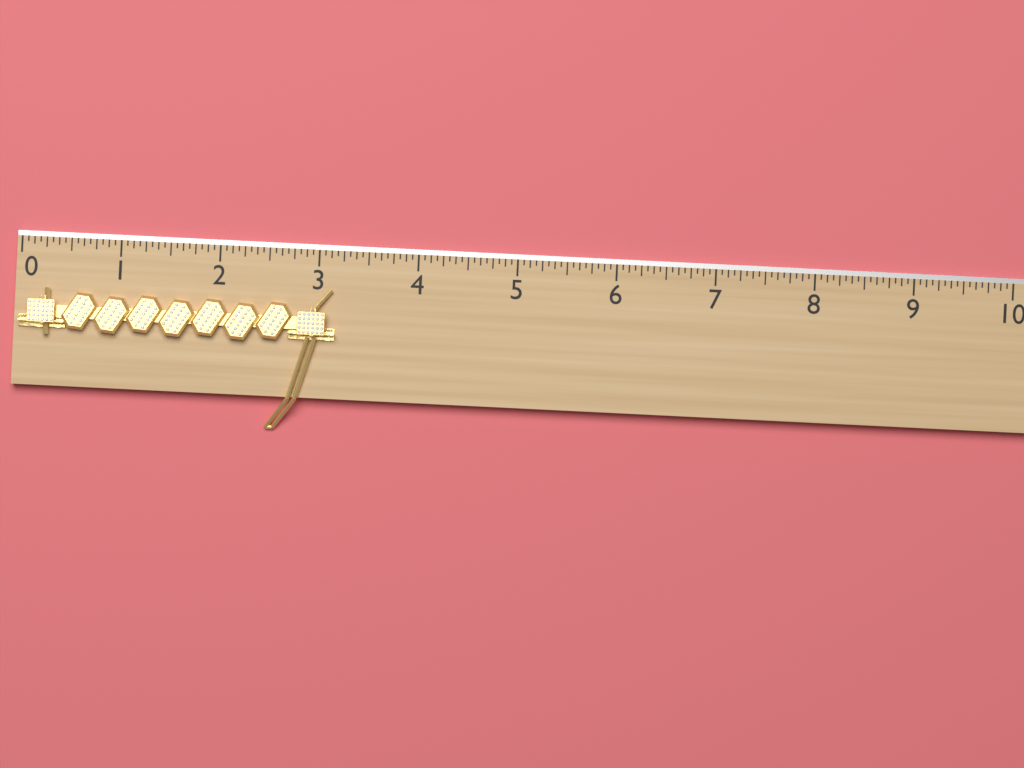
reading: 3.1875 (no unit)
